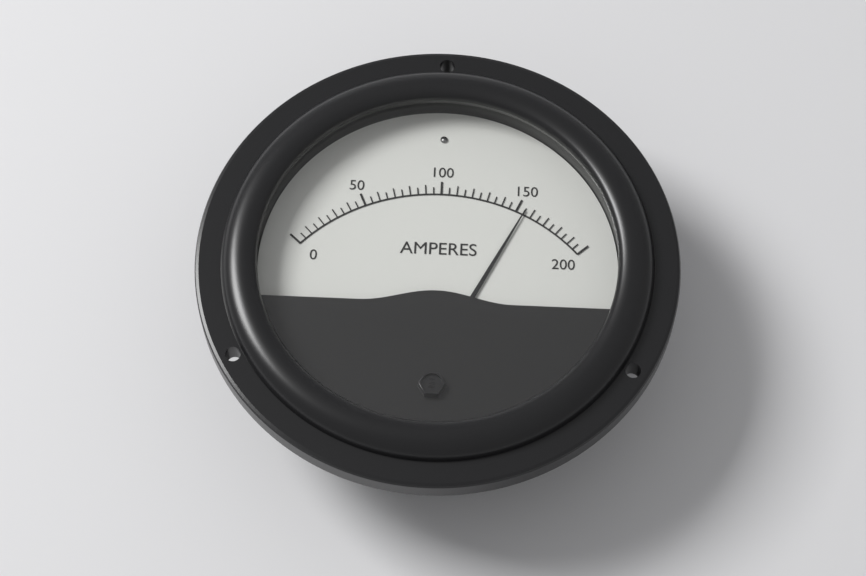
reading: 155 A
